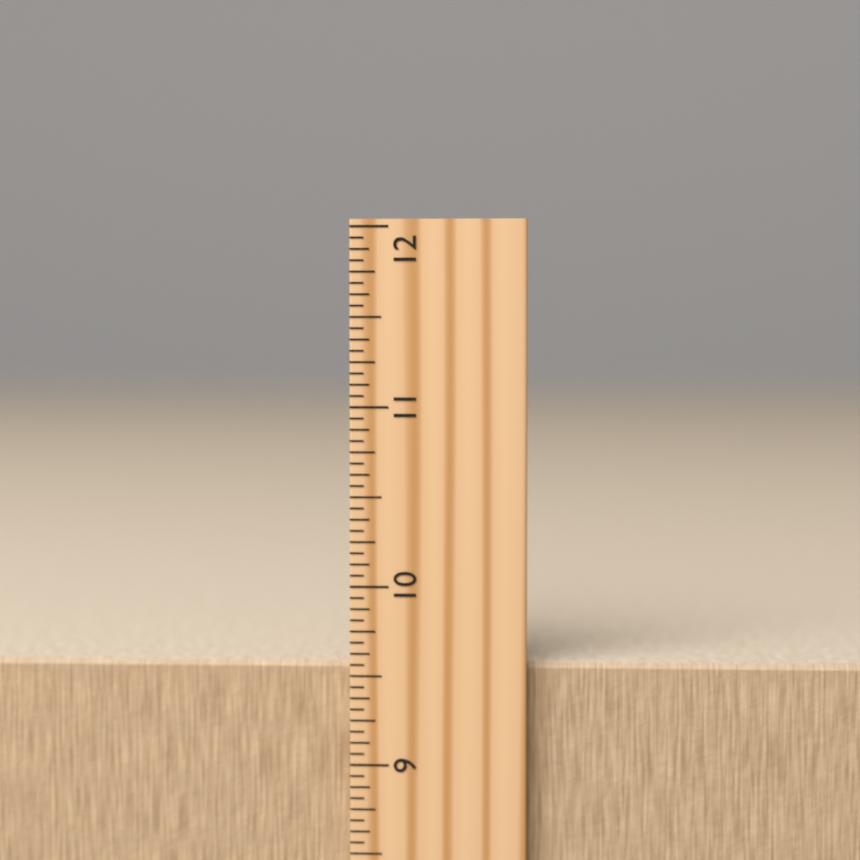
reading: 9.5625 inch
